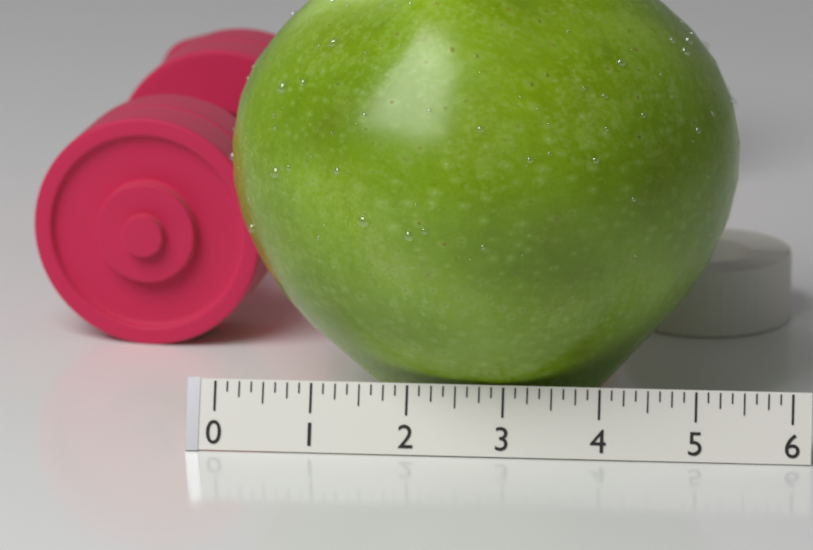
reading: 5.375 (no unit)
